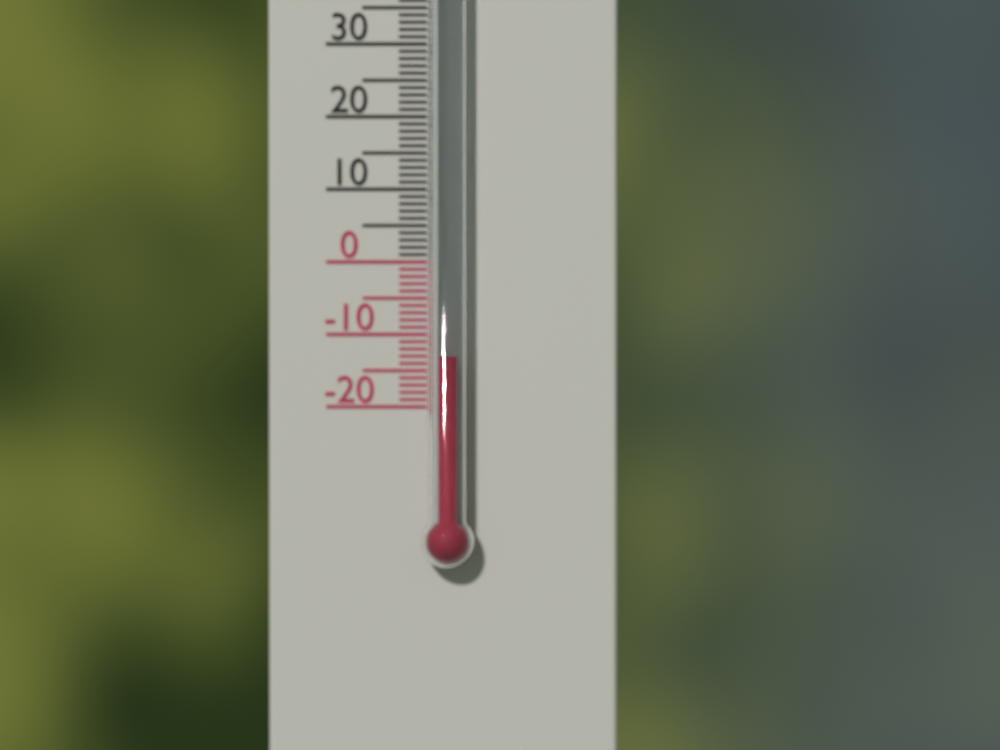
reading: -13 °C
